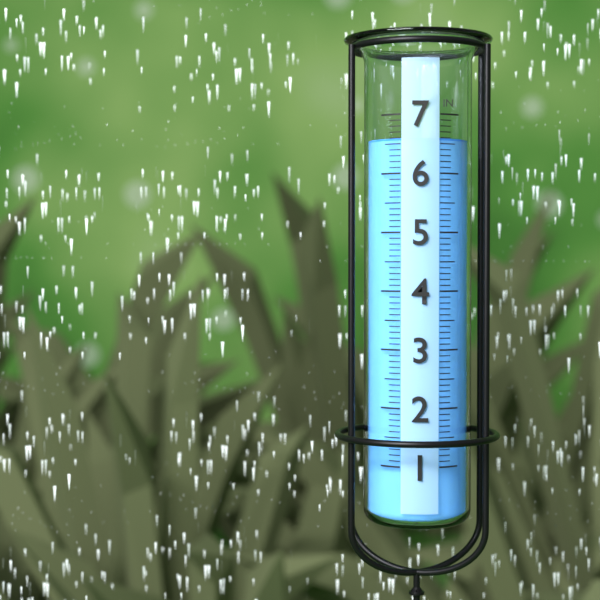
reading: 6.6 in
